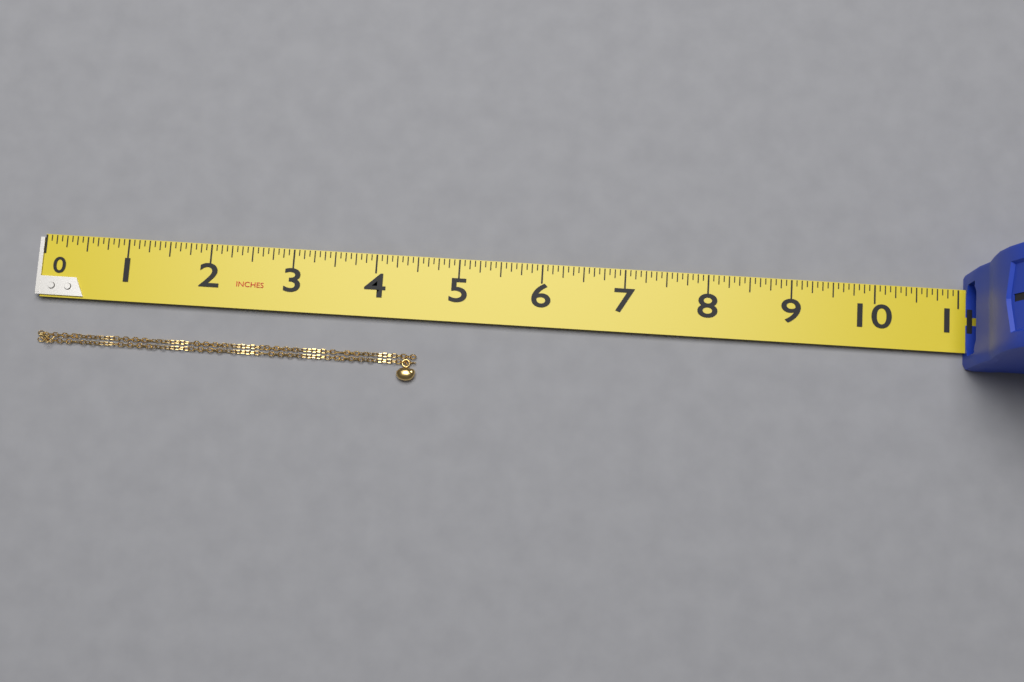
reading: 4.5625 in
